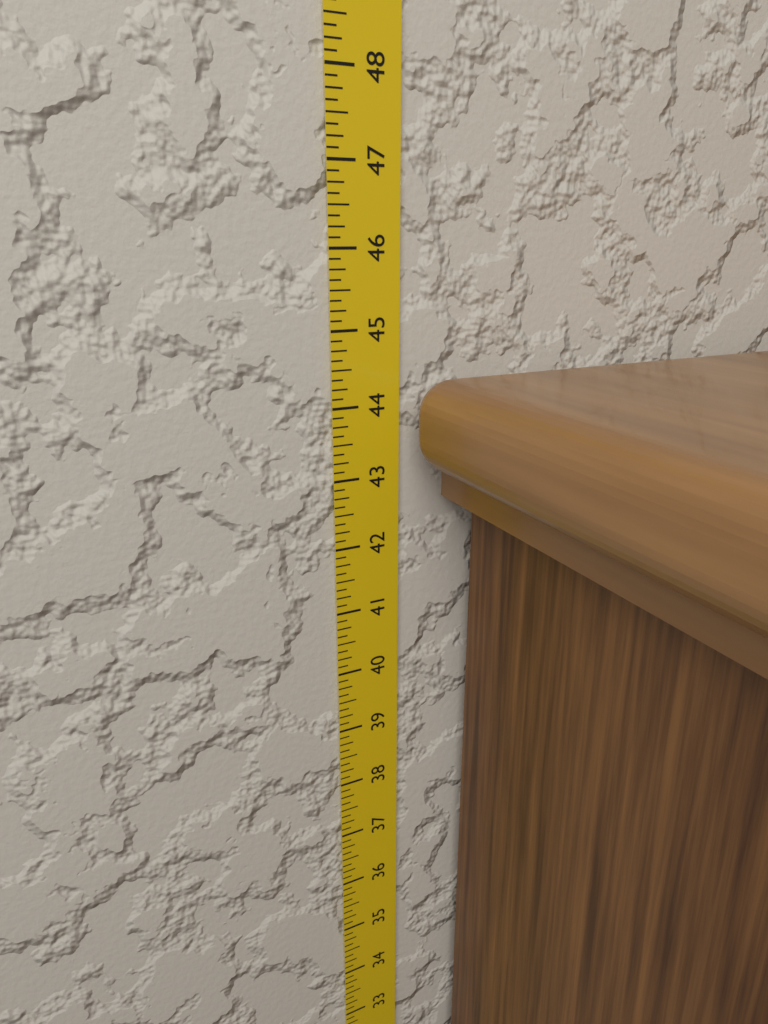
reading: 44.375 in
